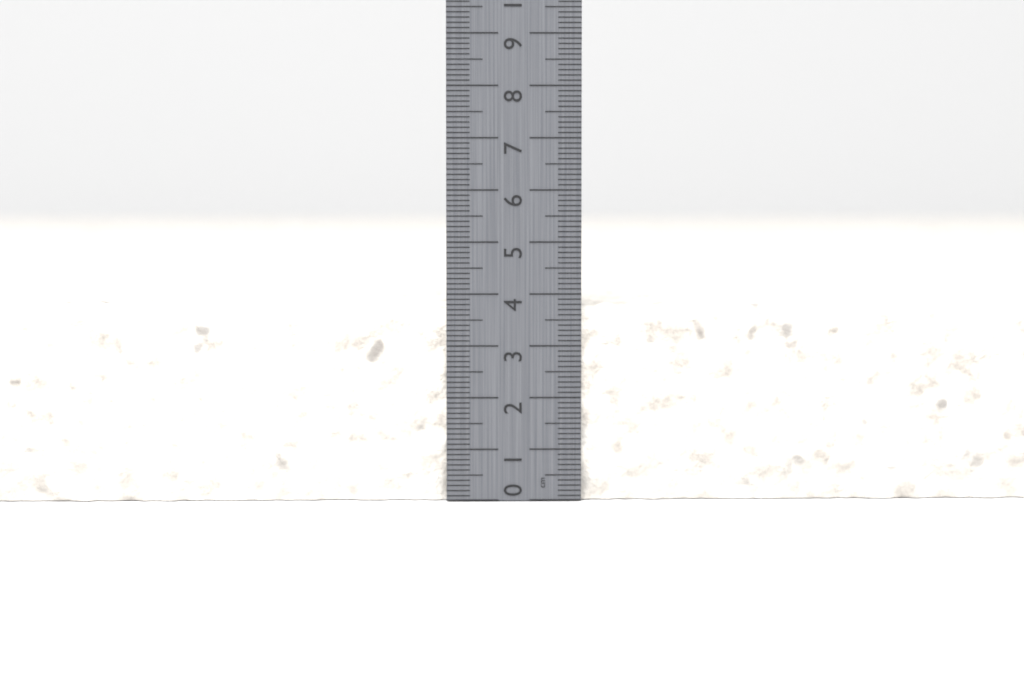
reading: 3.8 cm
